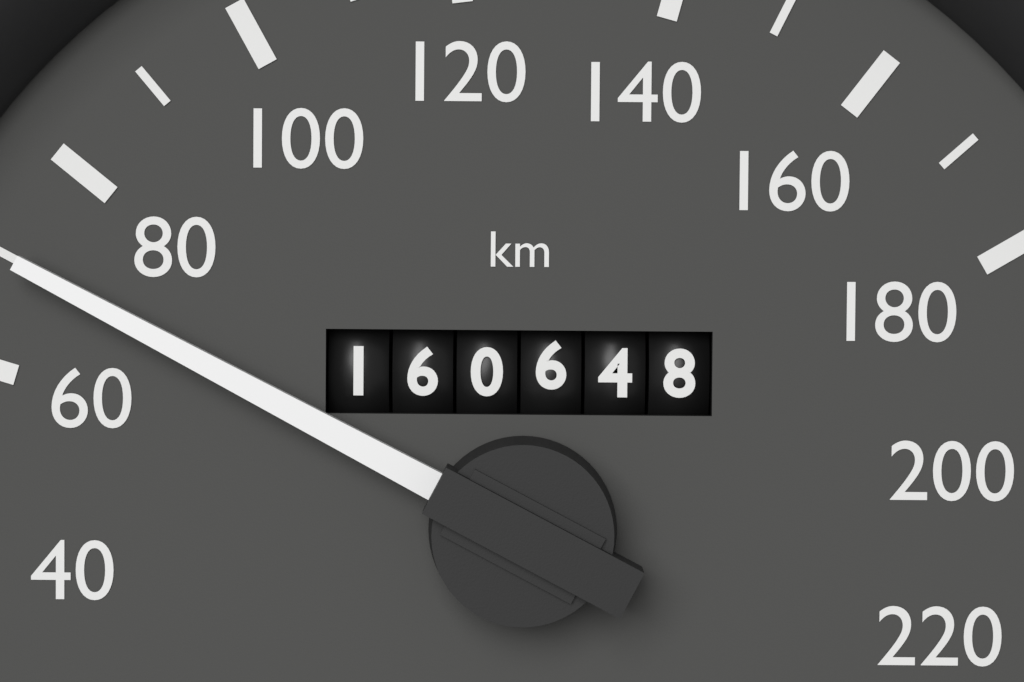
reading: 70 km/h
